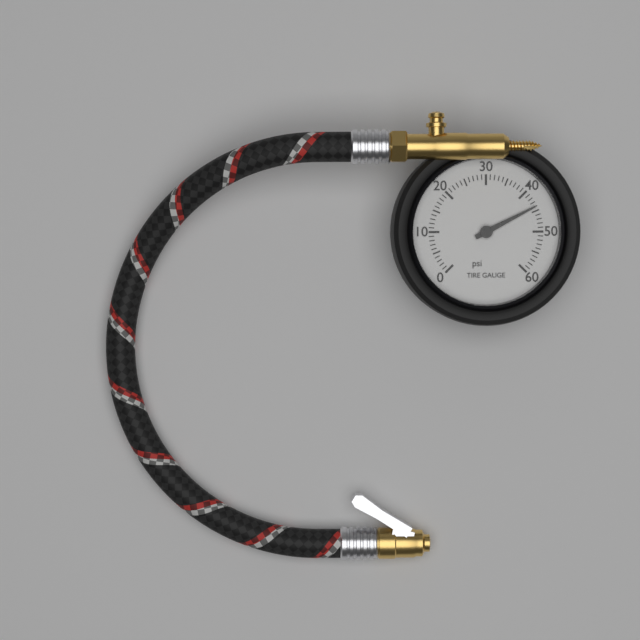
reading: 44 psi
